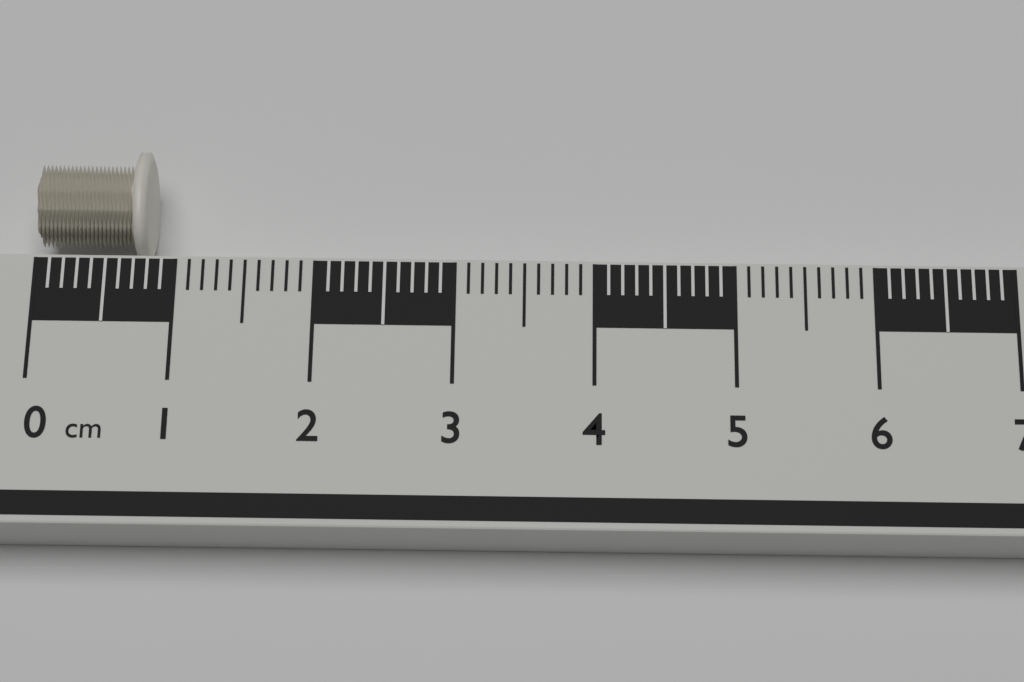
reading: 0.8 cm
